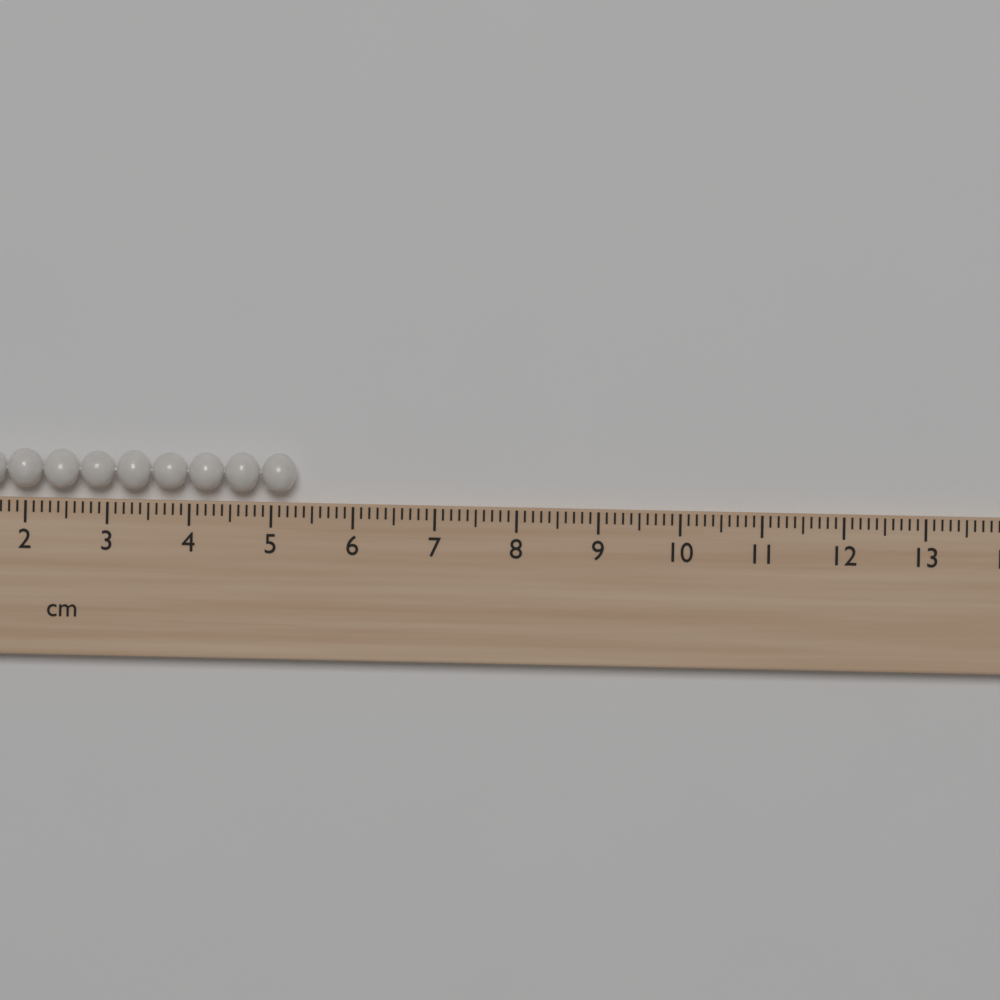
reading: 5.3 cm
